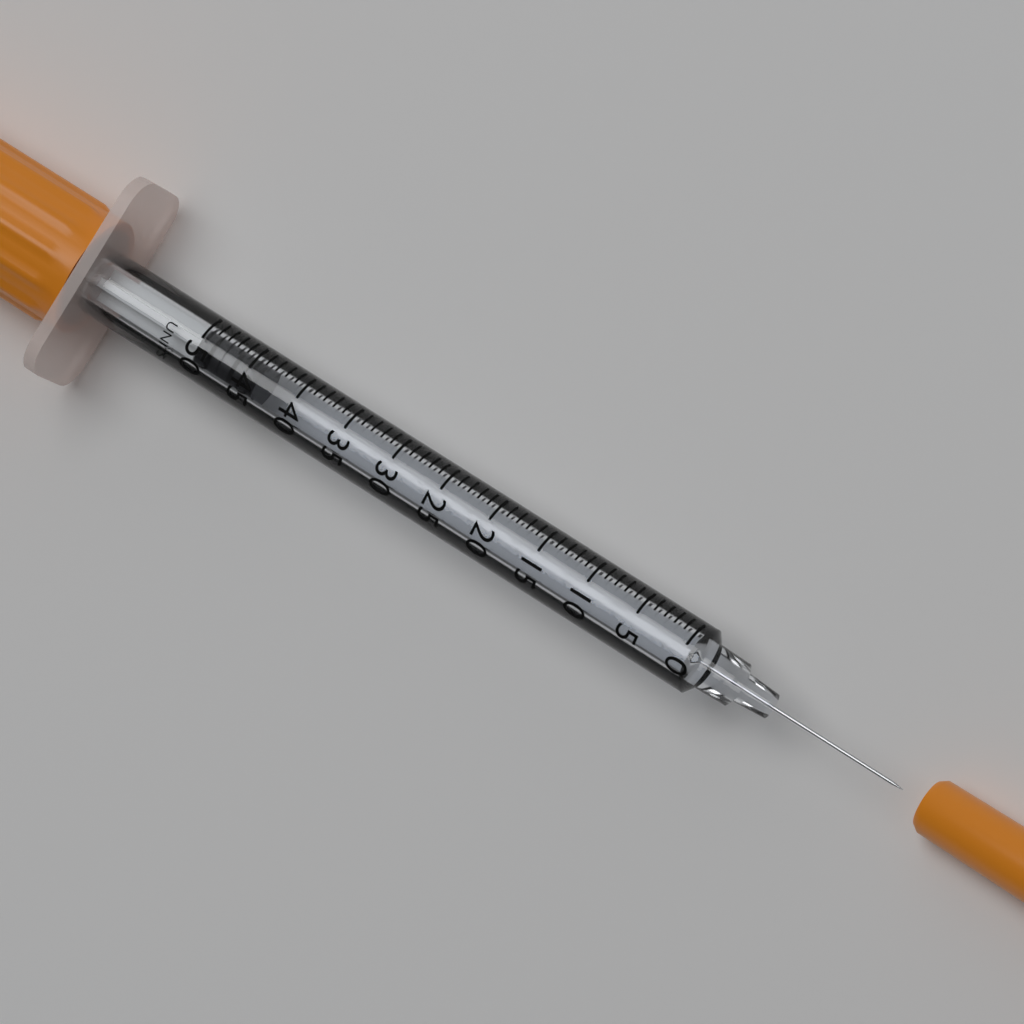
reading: 44 UNITS
